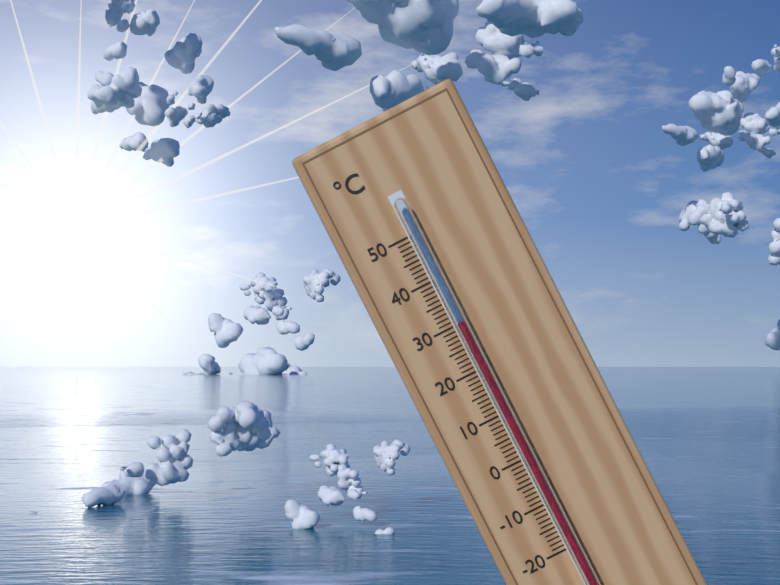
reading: 30 °C
